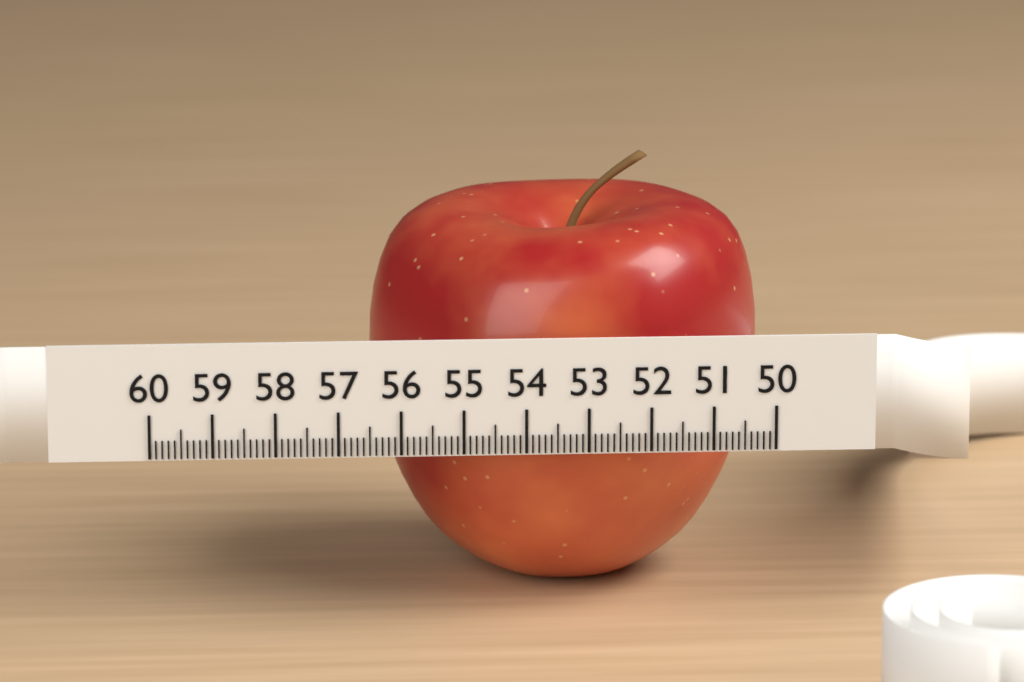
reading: 56.4 (no unit)
